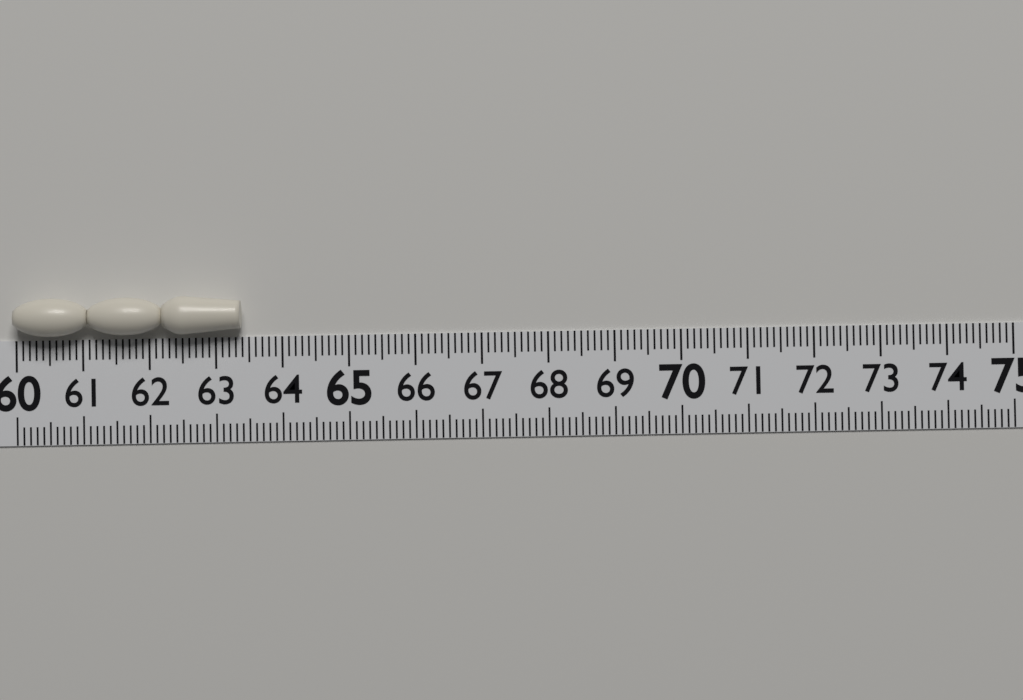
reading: 63.4 (no unit)
